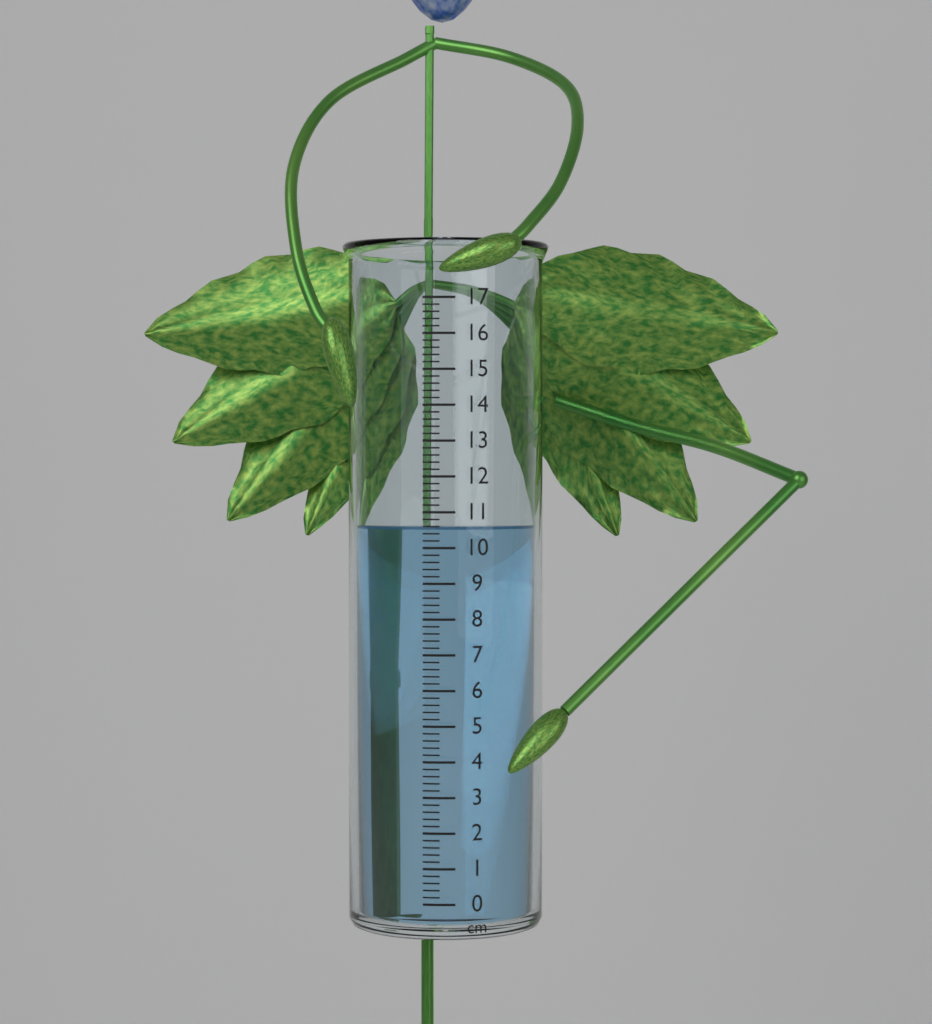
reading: 10.6 cm
